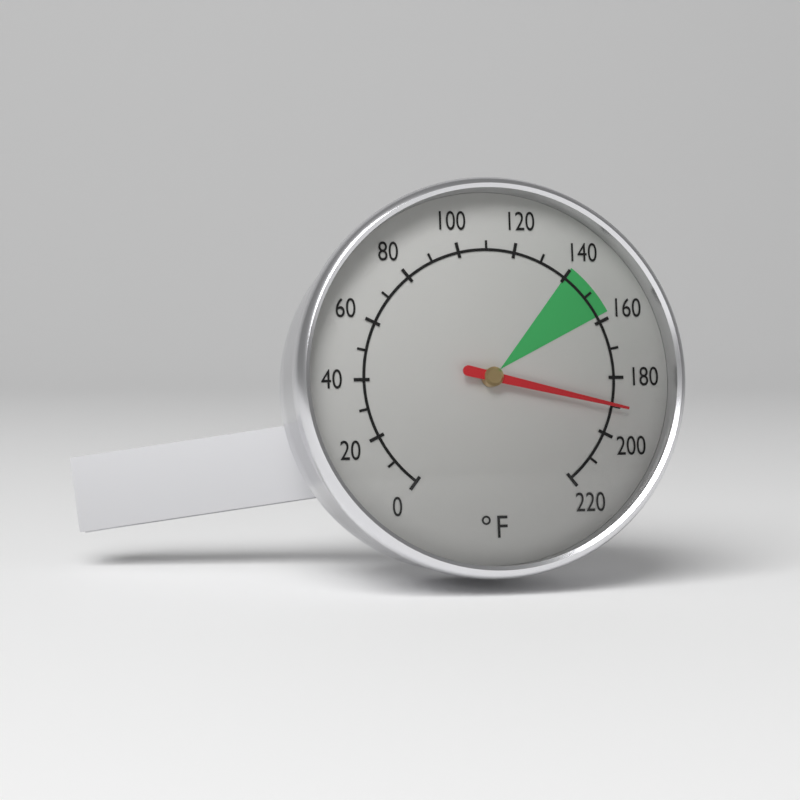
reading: 190 °F
